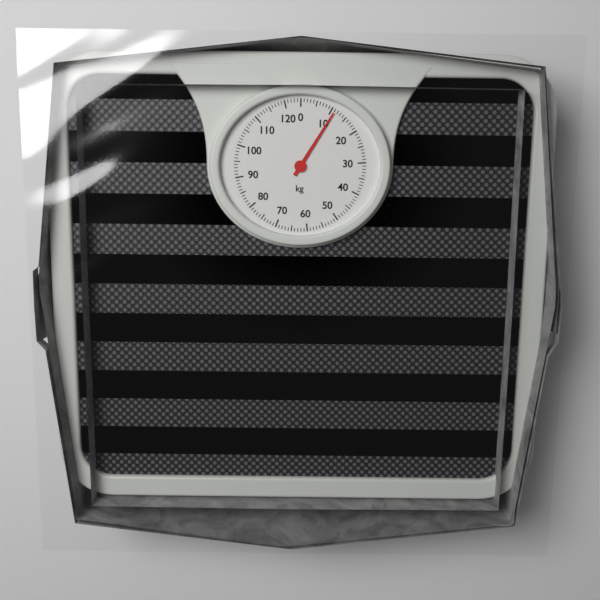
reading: 11 kg
